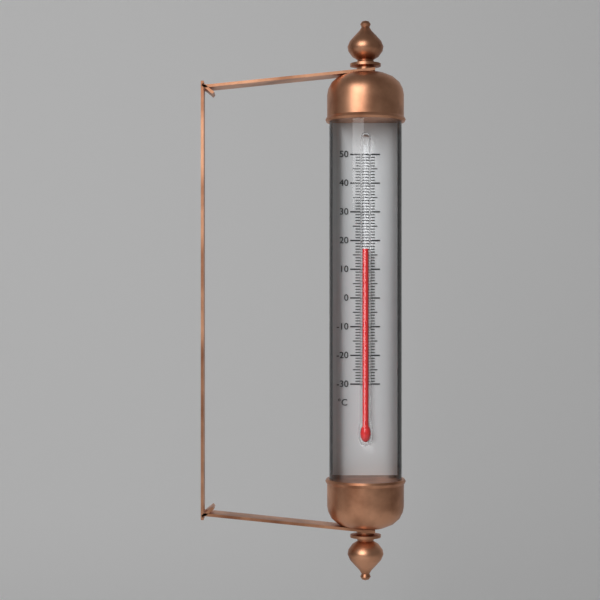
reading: 17 °C
